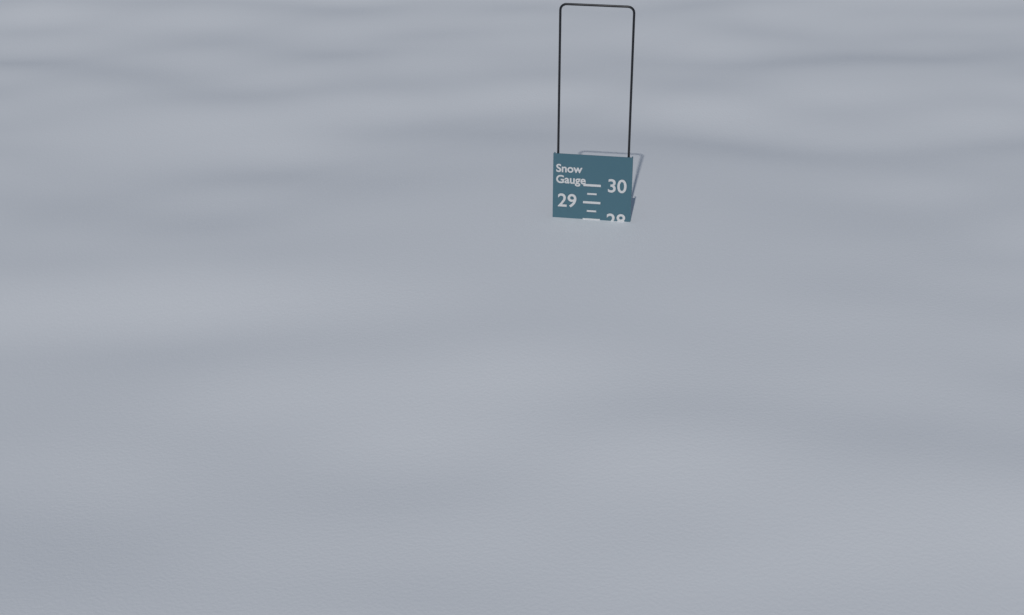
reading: 28.0 (no unit)
